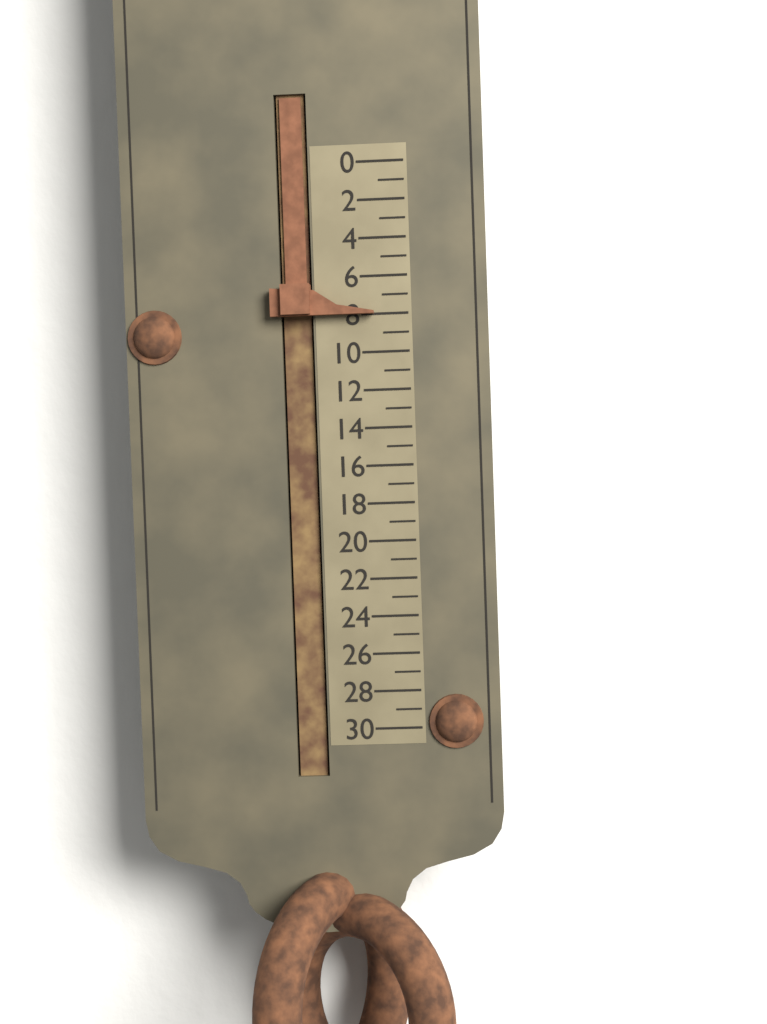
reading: 8 (no unit)
